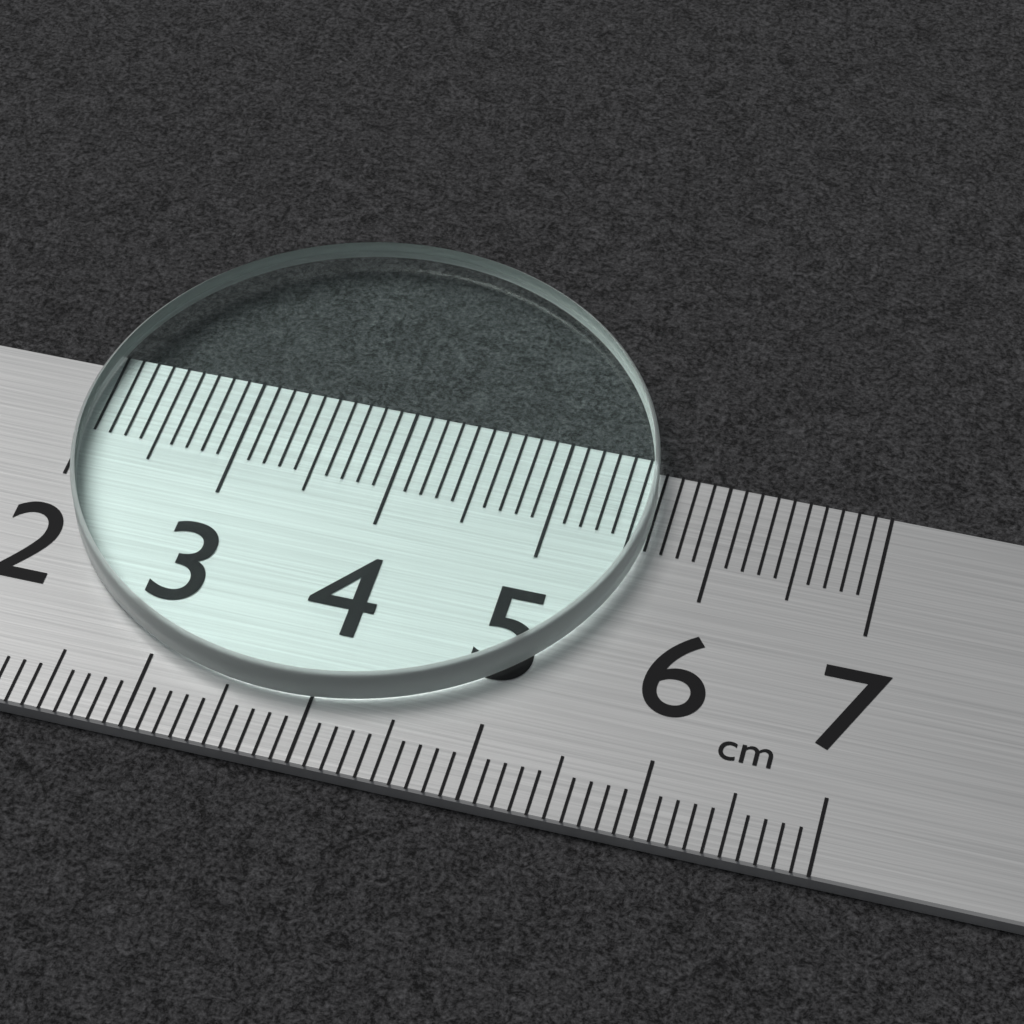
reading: 5.6 cm
